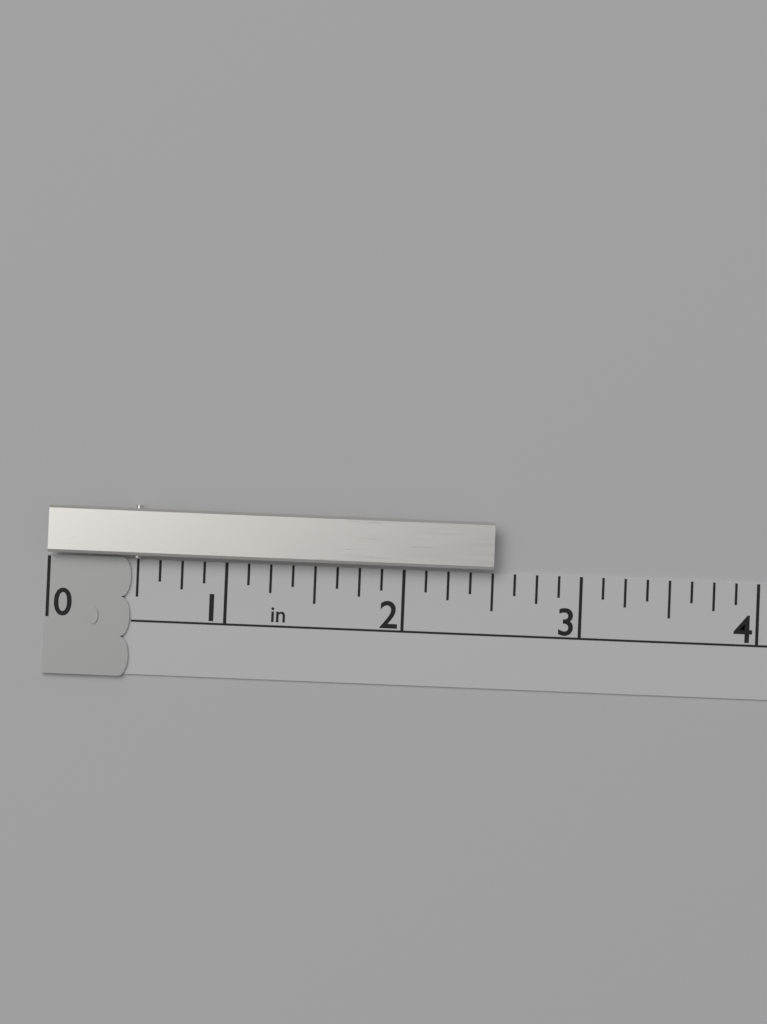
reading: 2.500 in
